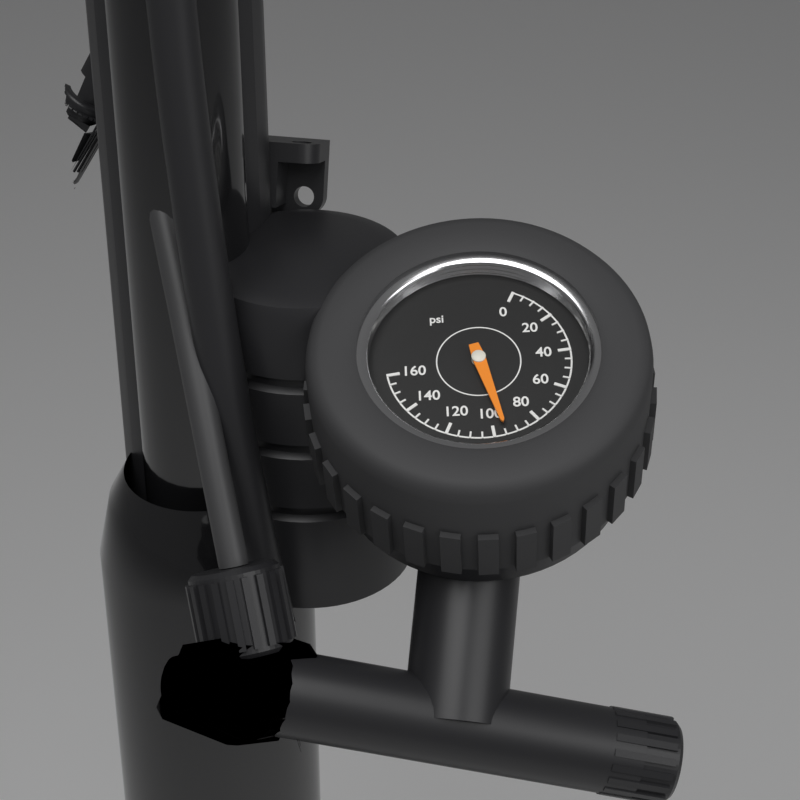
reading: 95 psi
